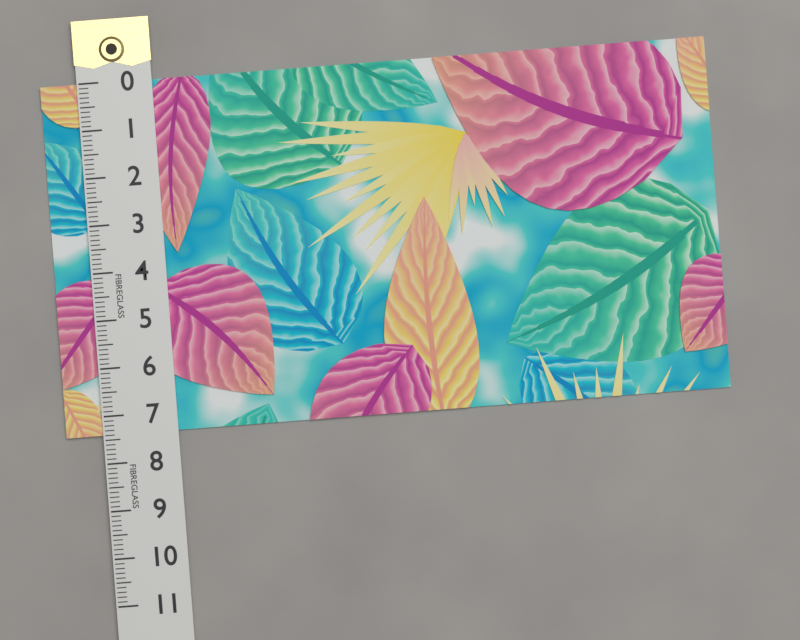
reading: 7.4 (no unit)
